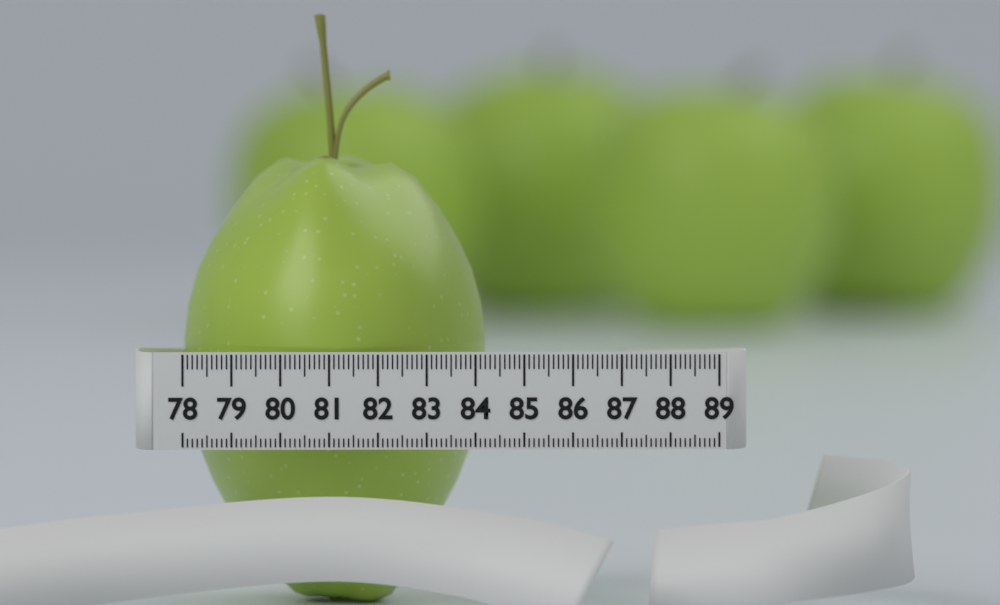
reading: 84.3 (no unit)
